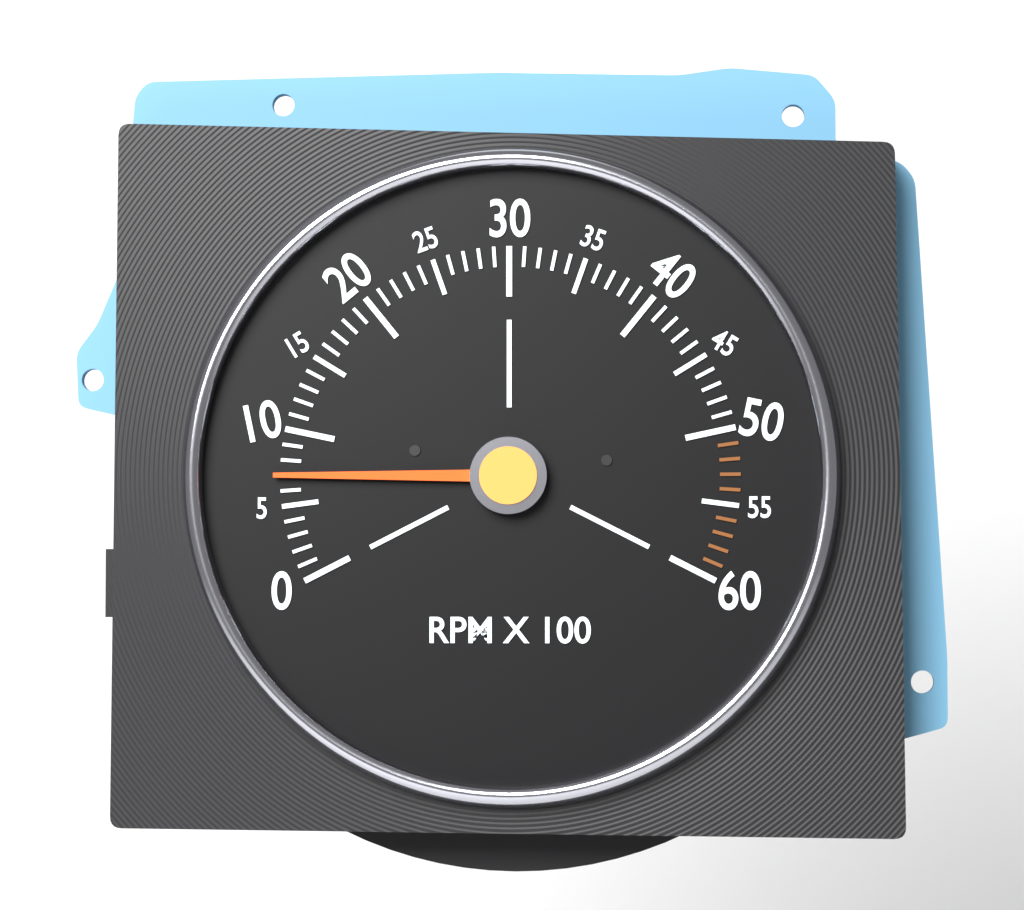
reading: 700 RPM
